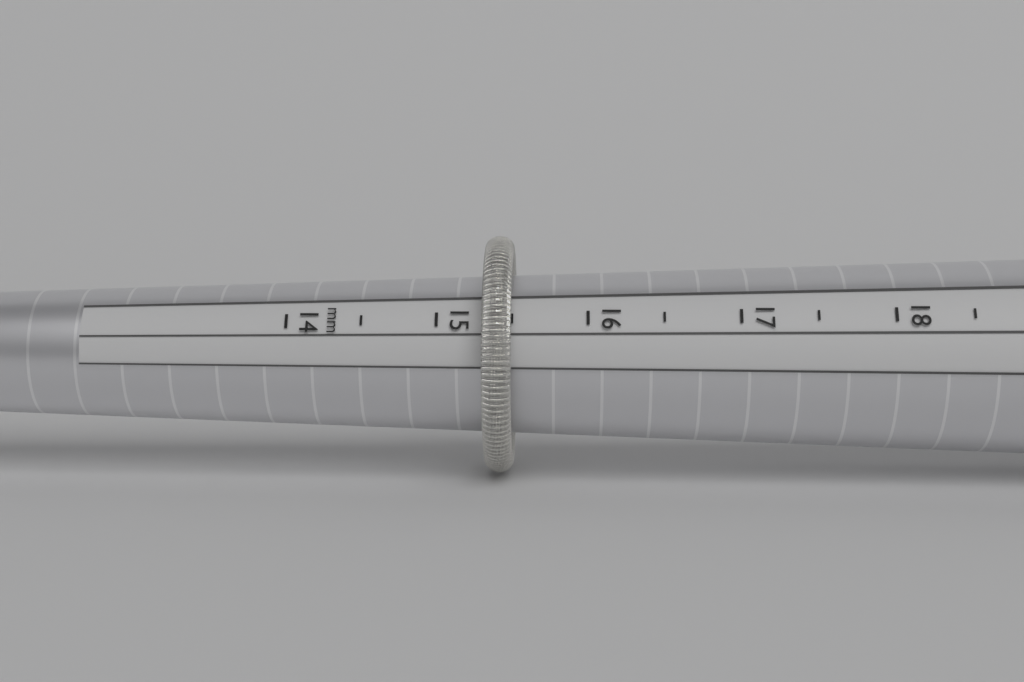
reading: 15.5 mm
